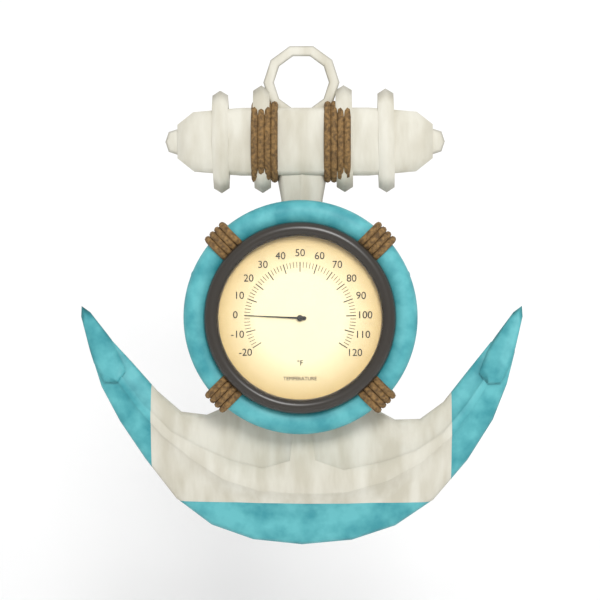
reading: 0 °F
